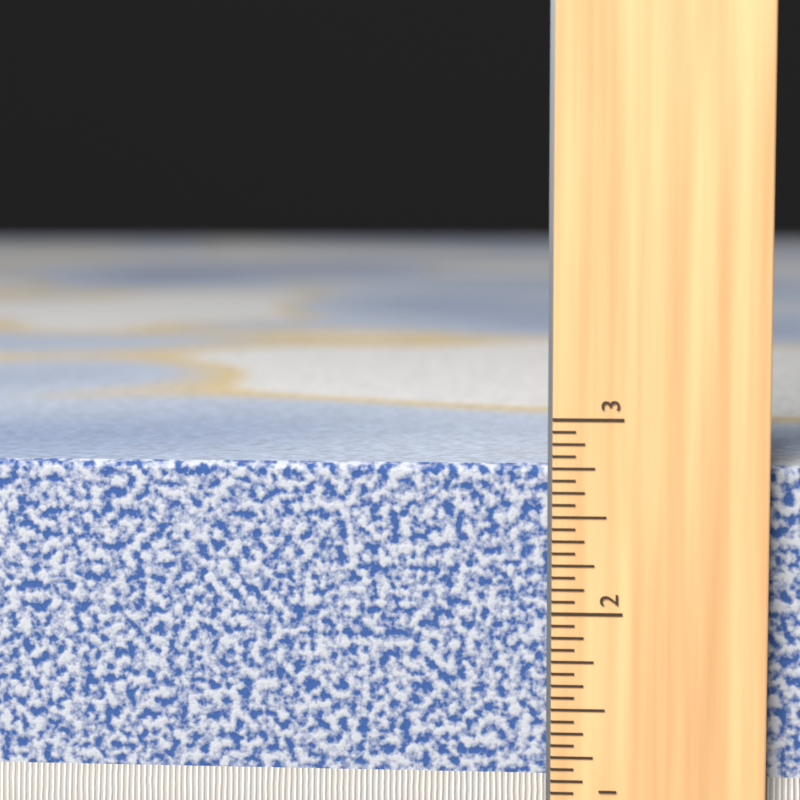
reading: 2.7500 in
